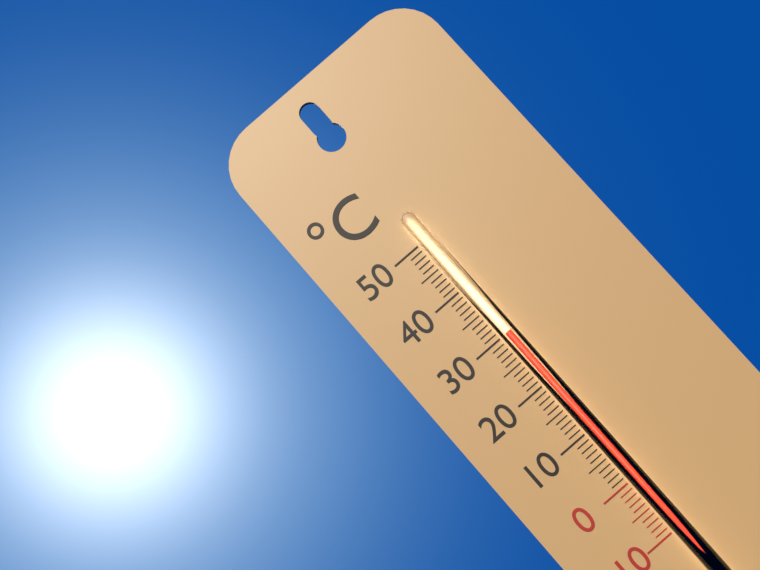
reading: 30 °C
